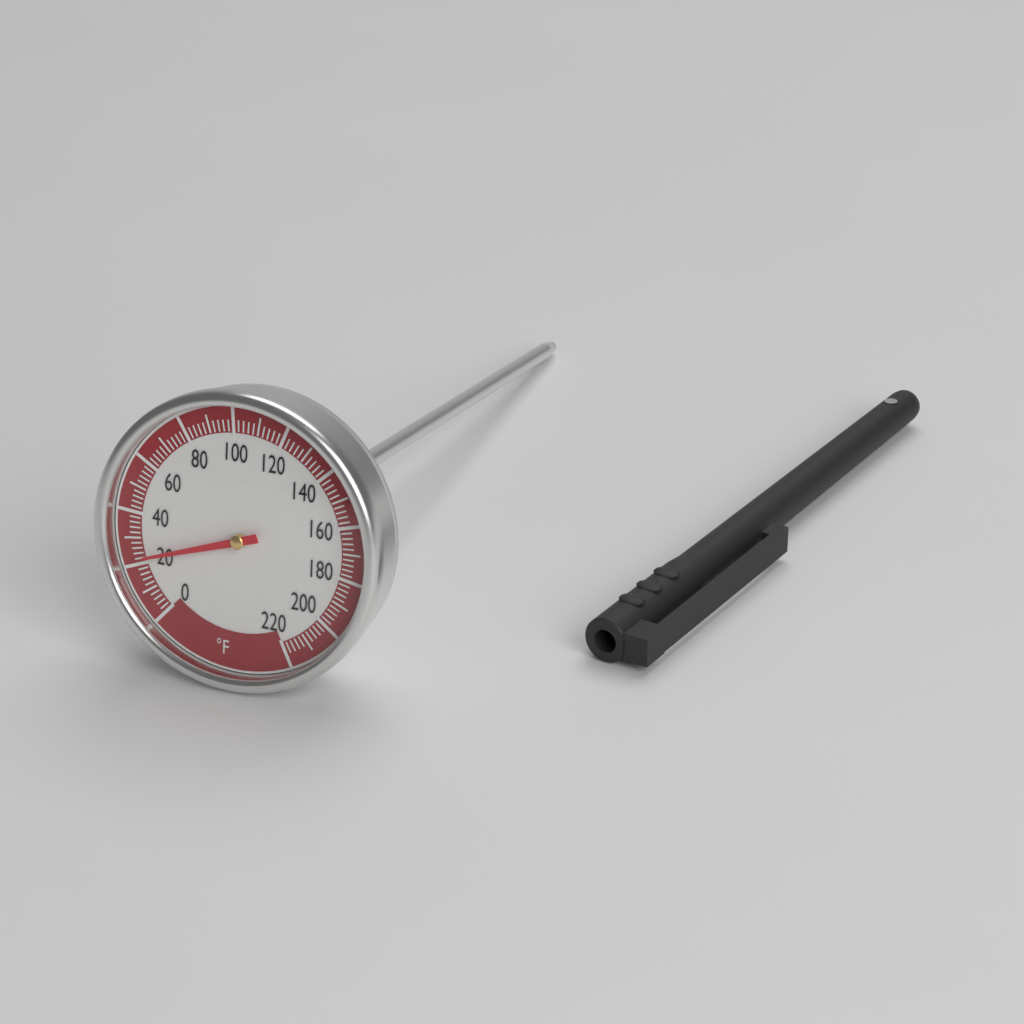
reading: 22 °F
